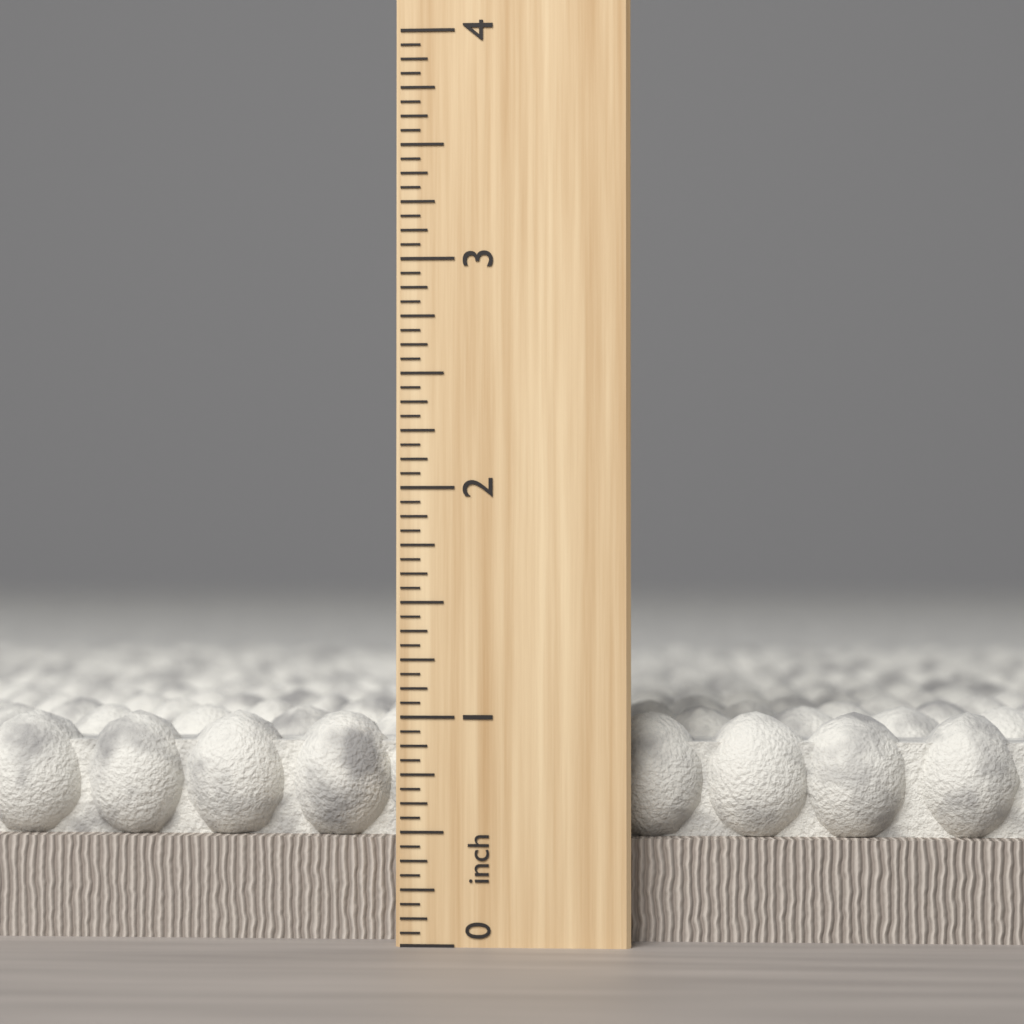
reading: 1.0000 inch
